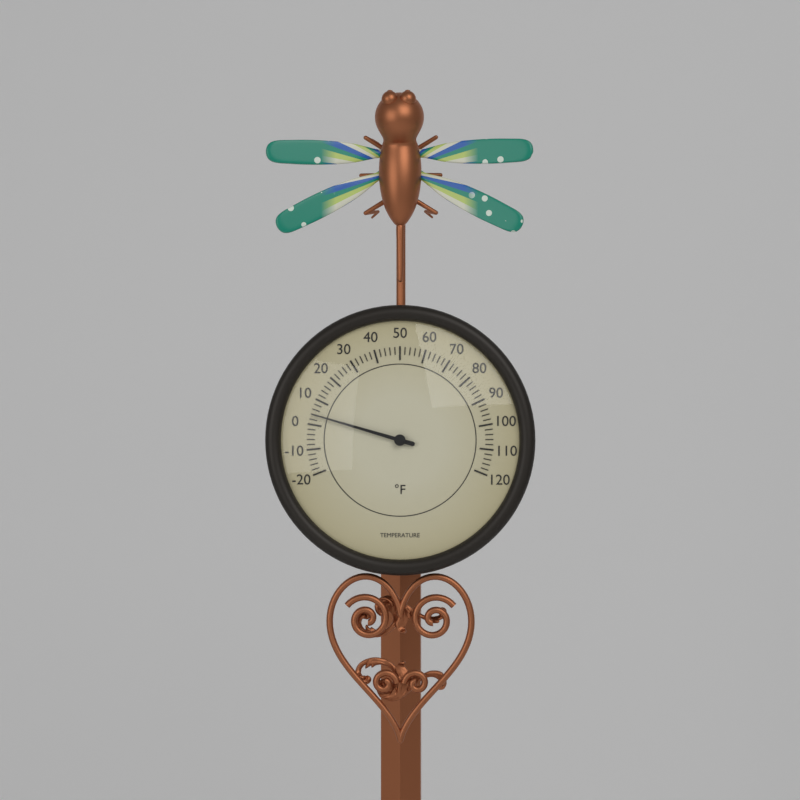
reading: 4 °F
